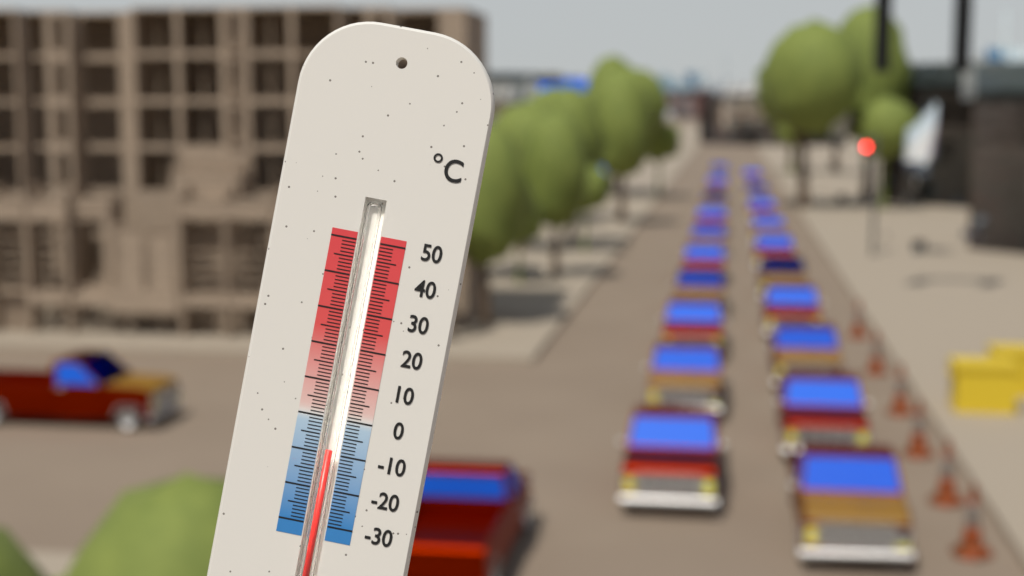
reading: -9 °C
